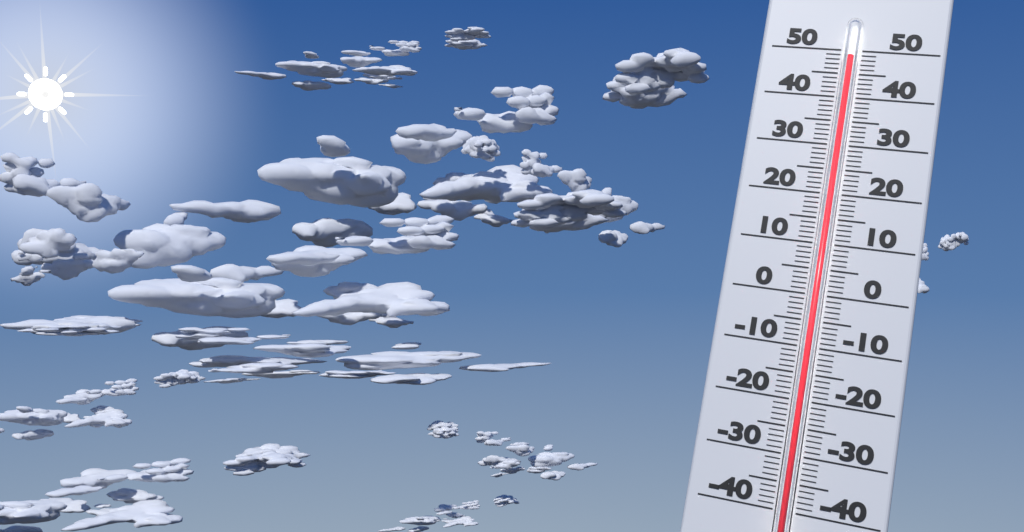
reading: 48 (no unit)
